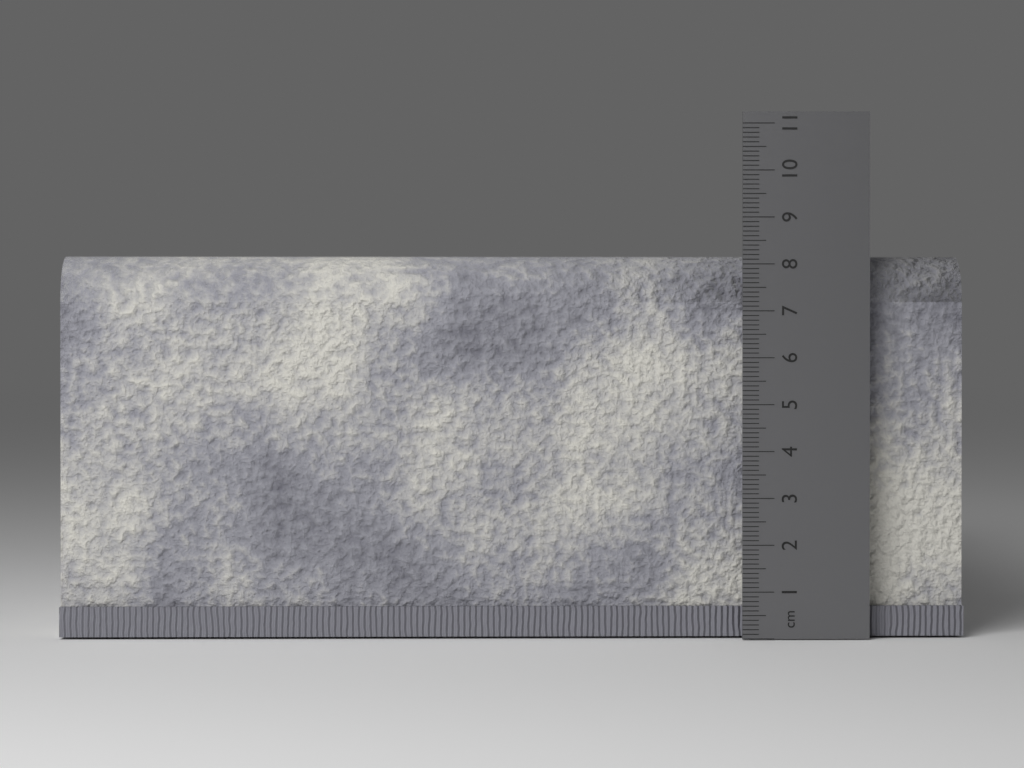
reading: 8.2 cm
